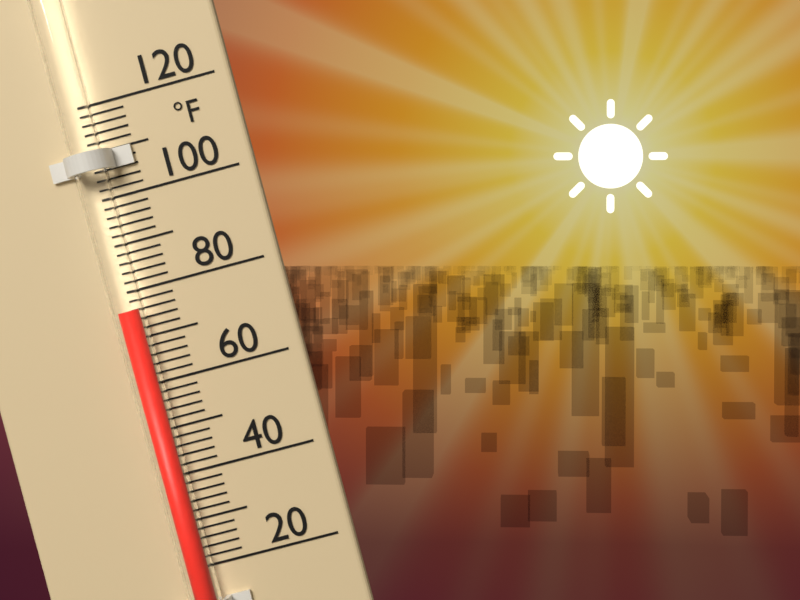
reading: 76 °F
